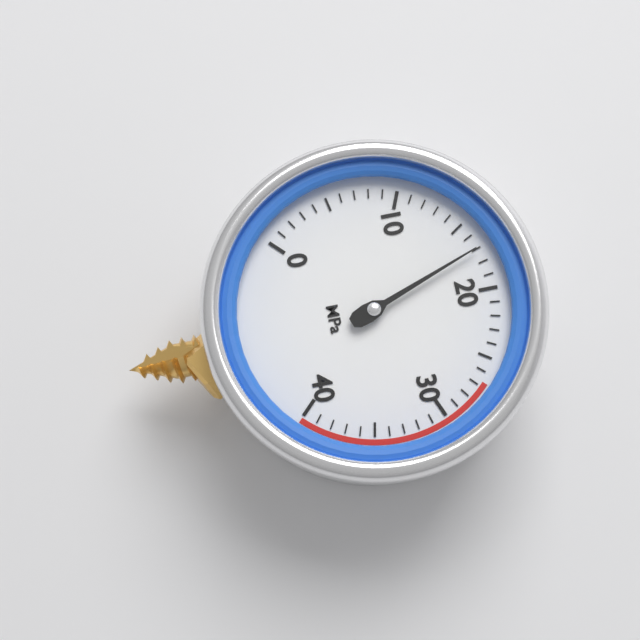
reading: 17 MPa
